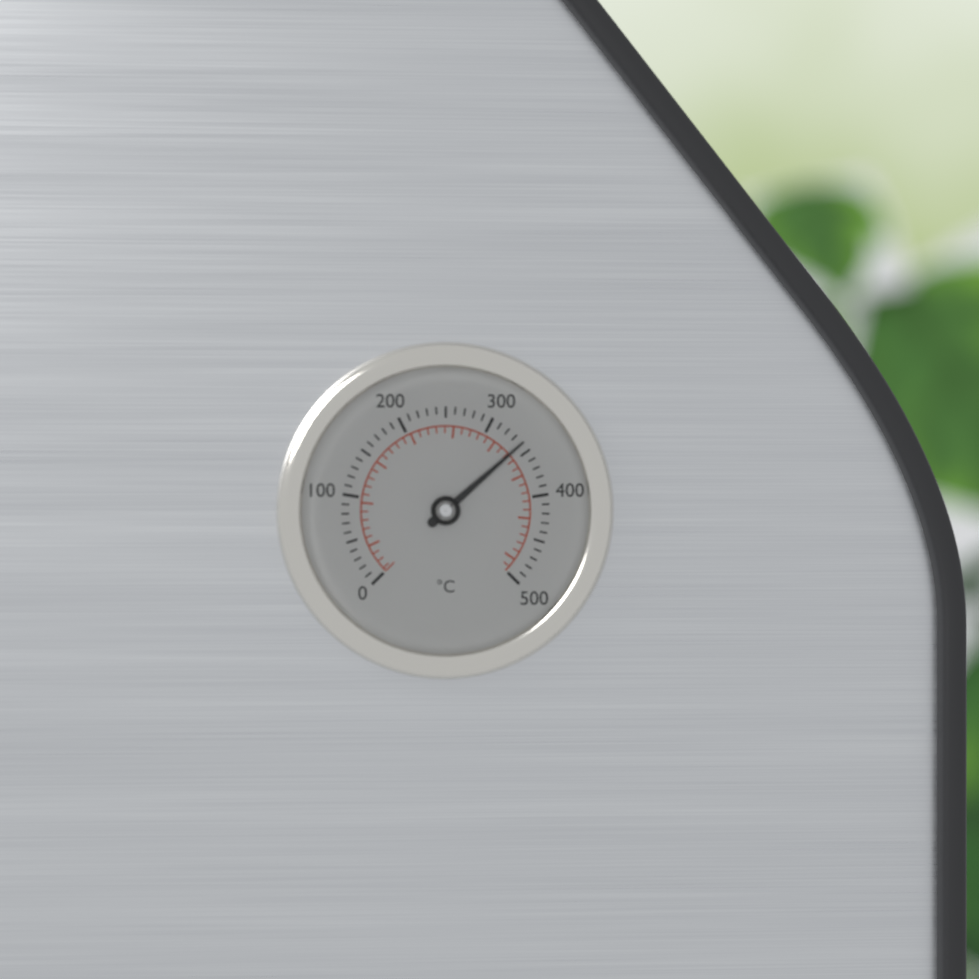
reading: 340 °C
